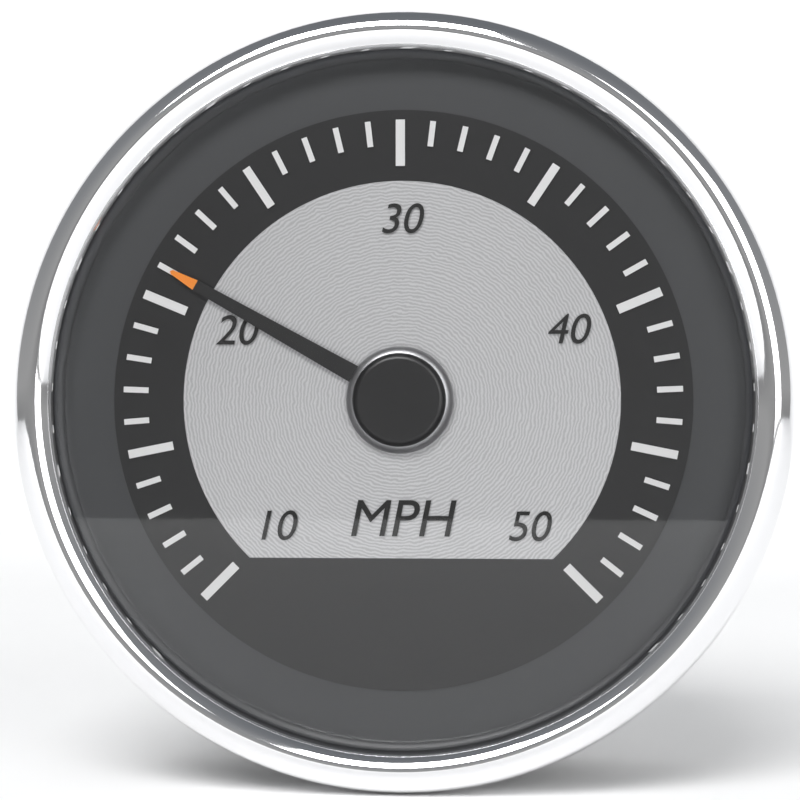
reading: 21 mph
